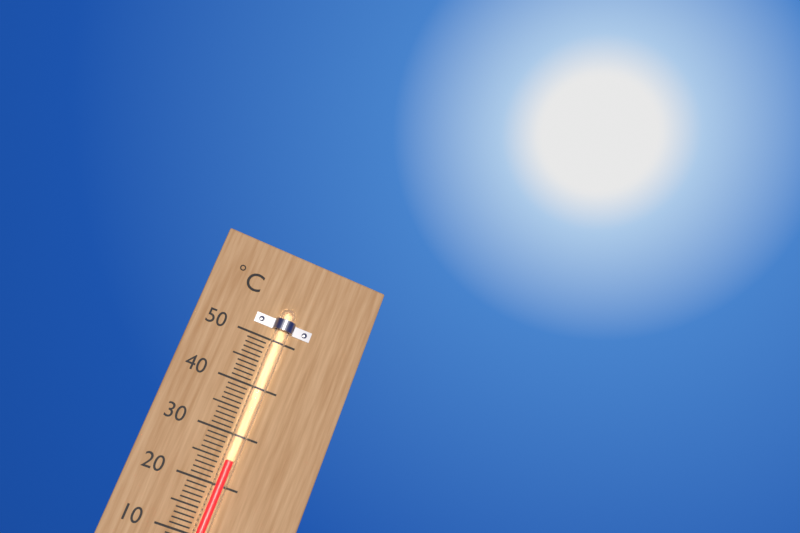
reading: 25 °C
